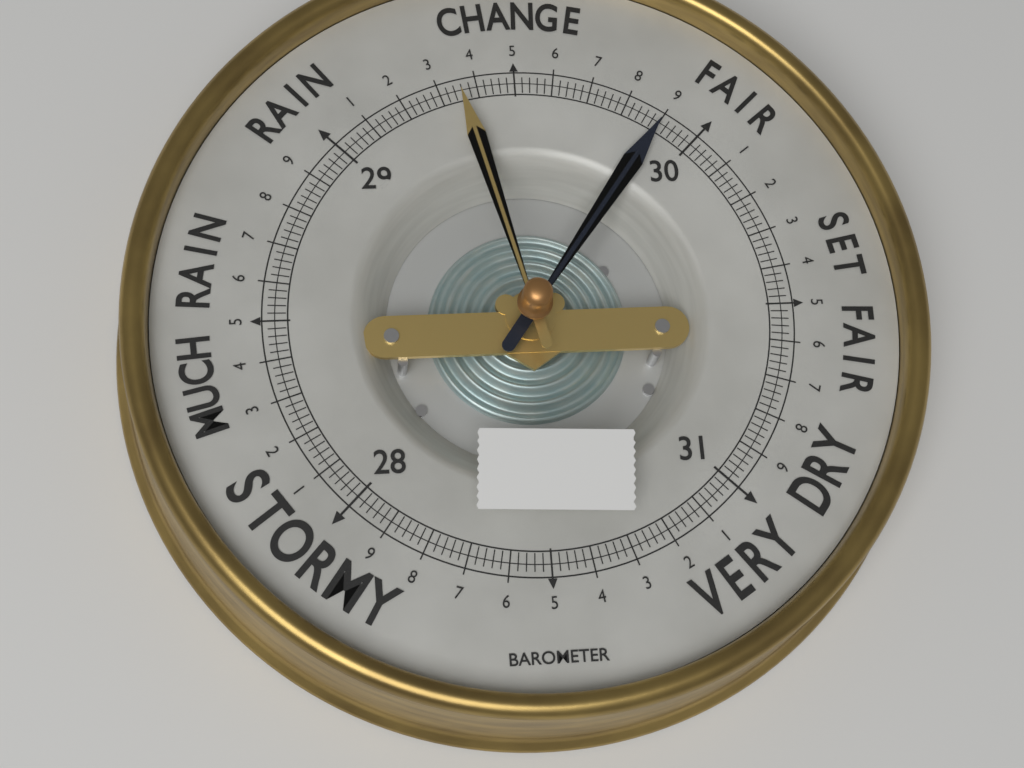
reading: 29.90 (no unit)
